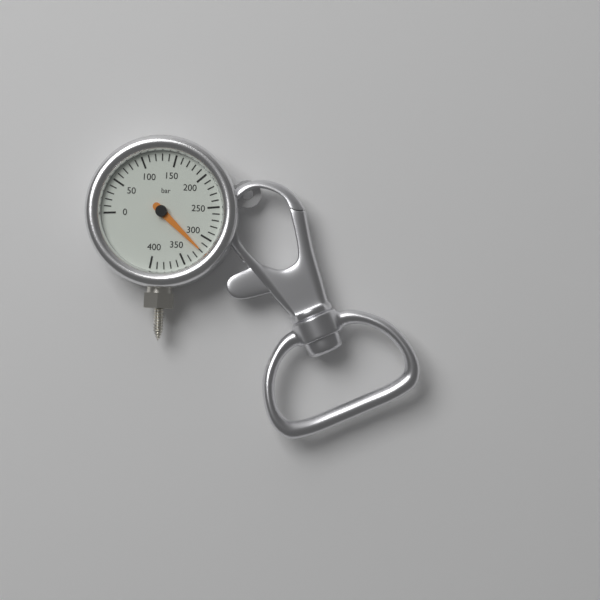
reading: 320 bar
